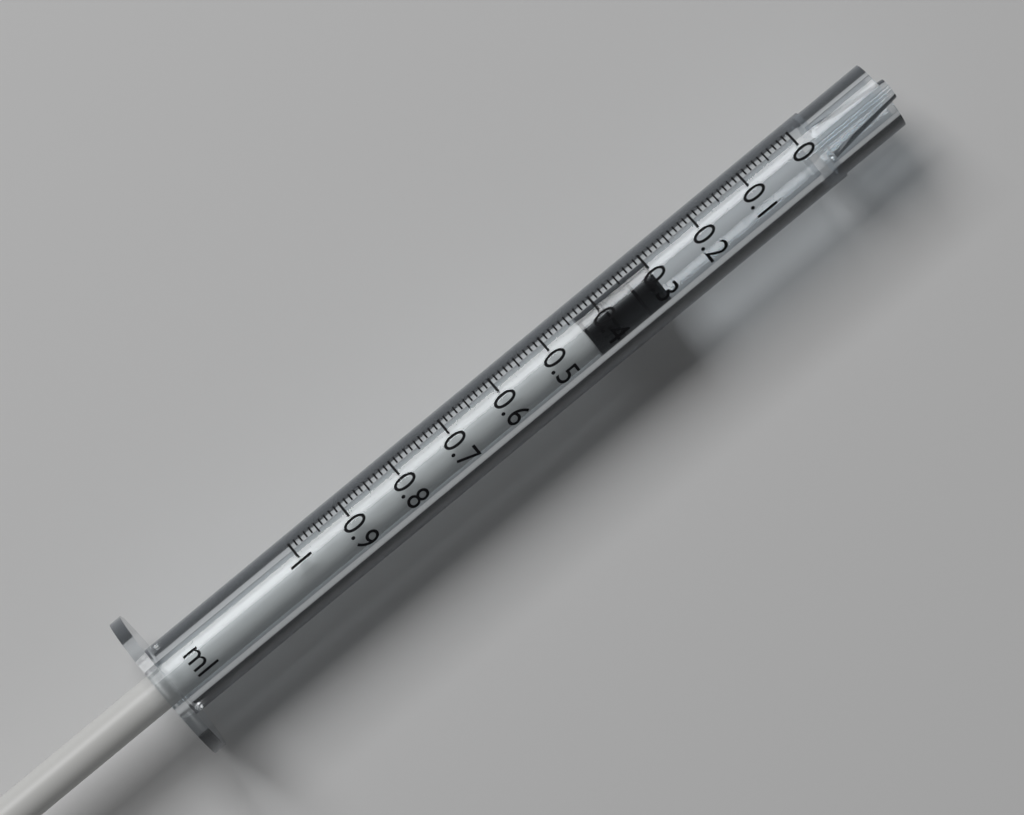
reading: 0.30 ml
